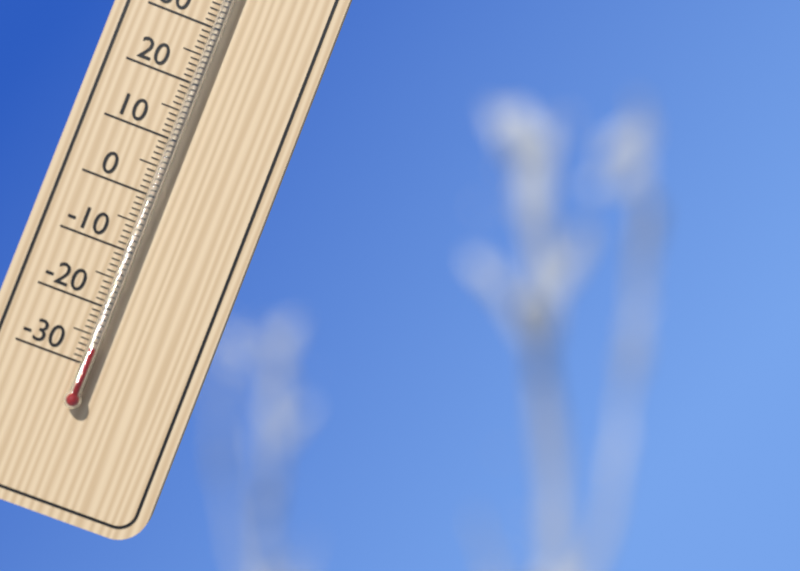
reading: -27 °C
